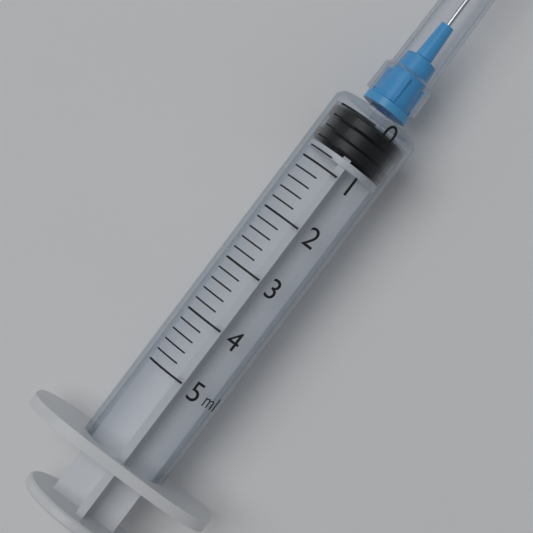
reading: 0.0 ml
